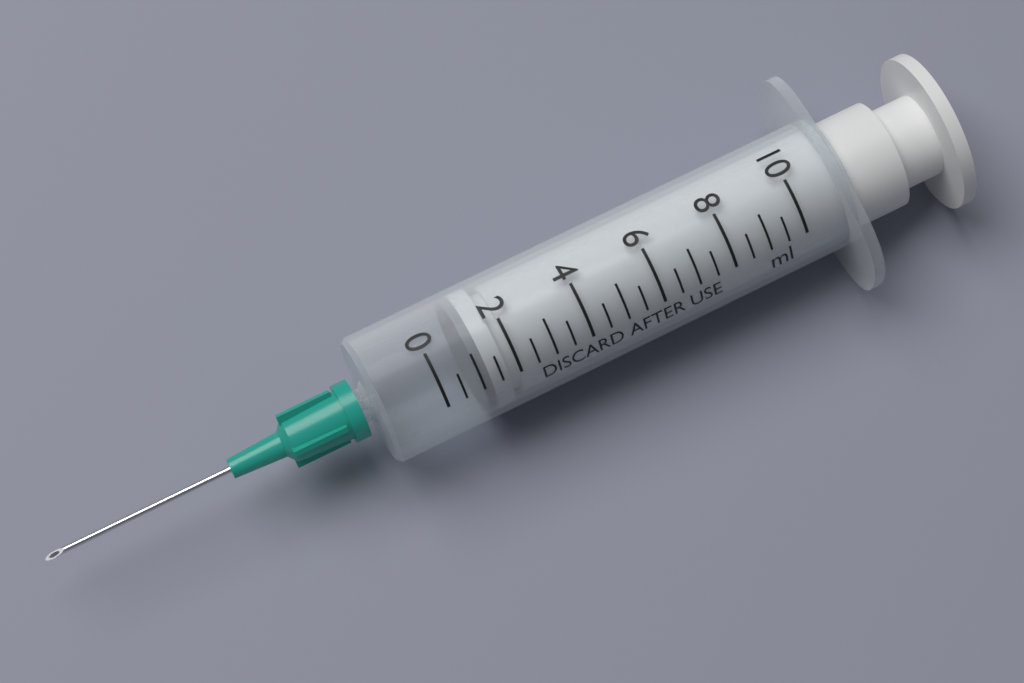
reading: 1.0 ml
